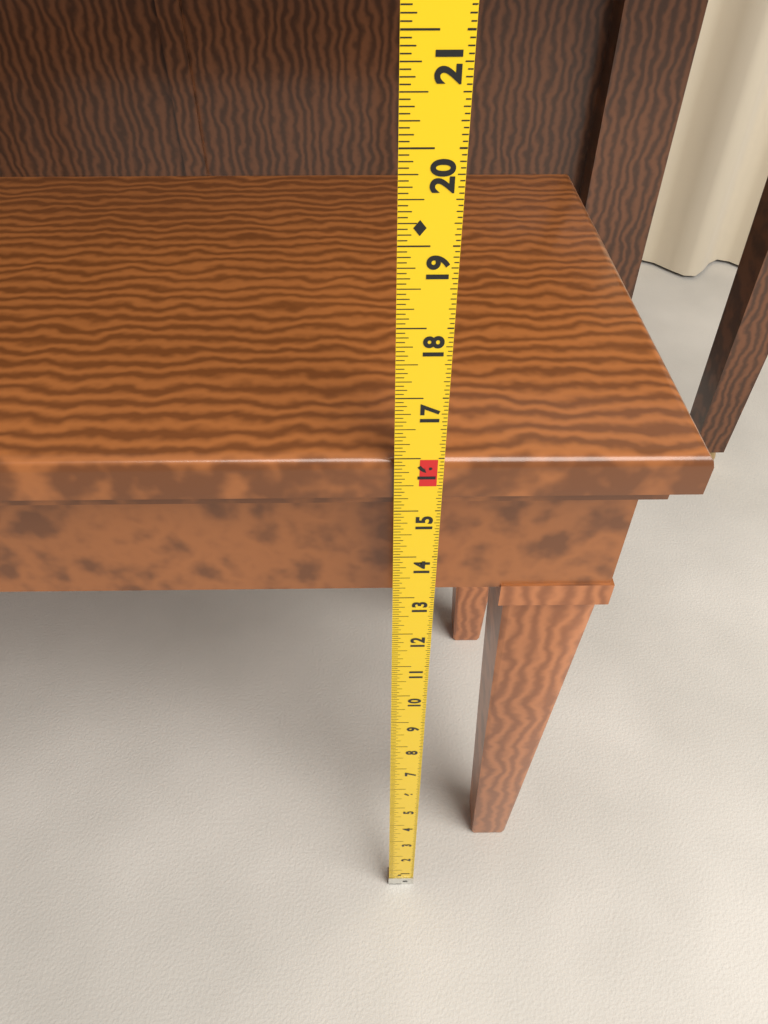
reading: 15.9375 in
